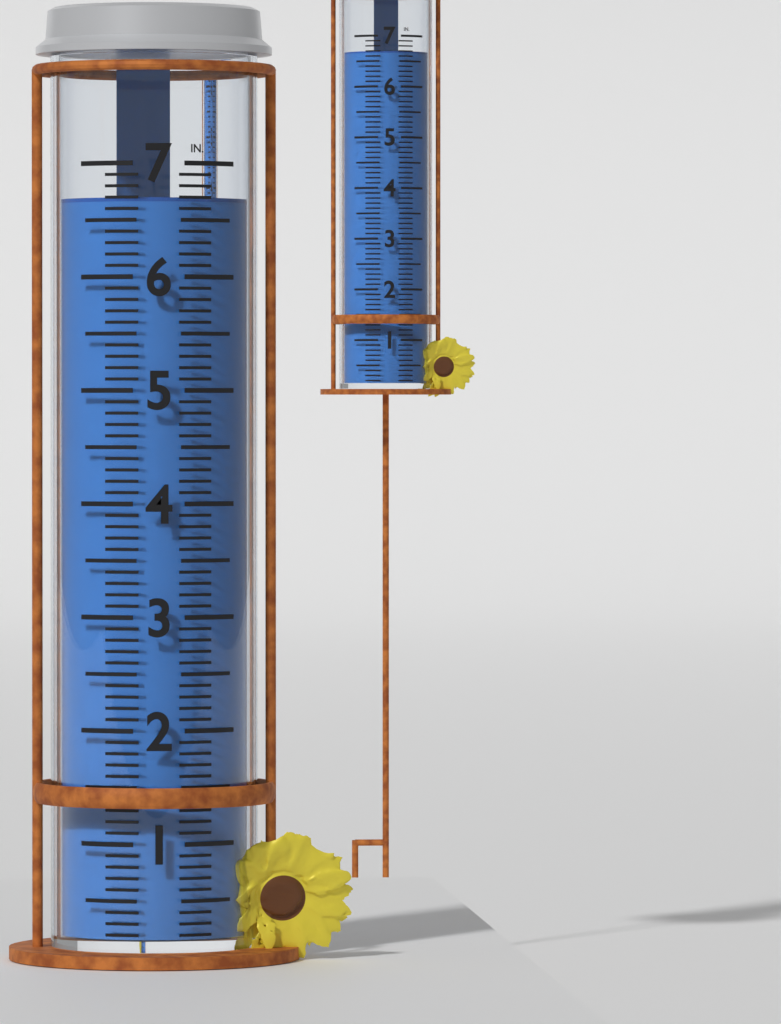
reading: 6.7 in
